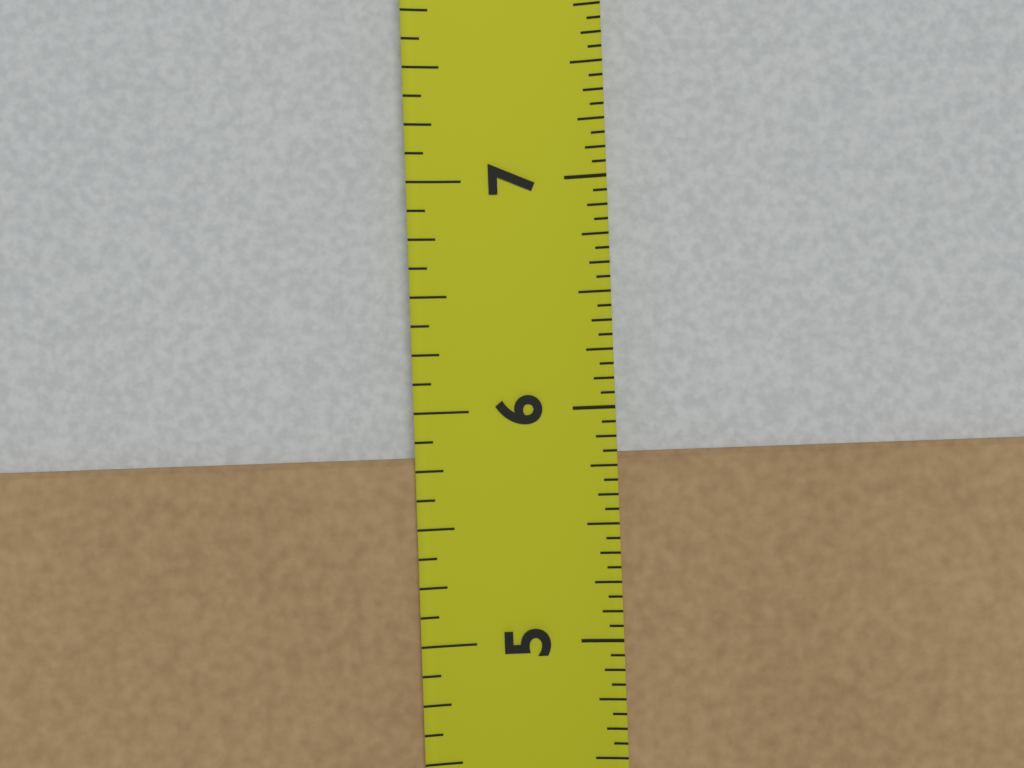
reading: 5.8125 in
